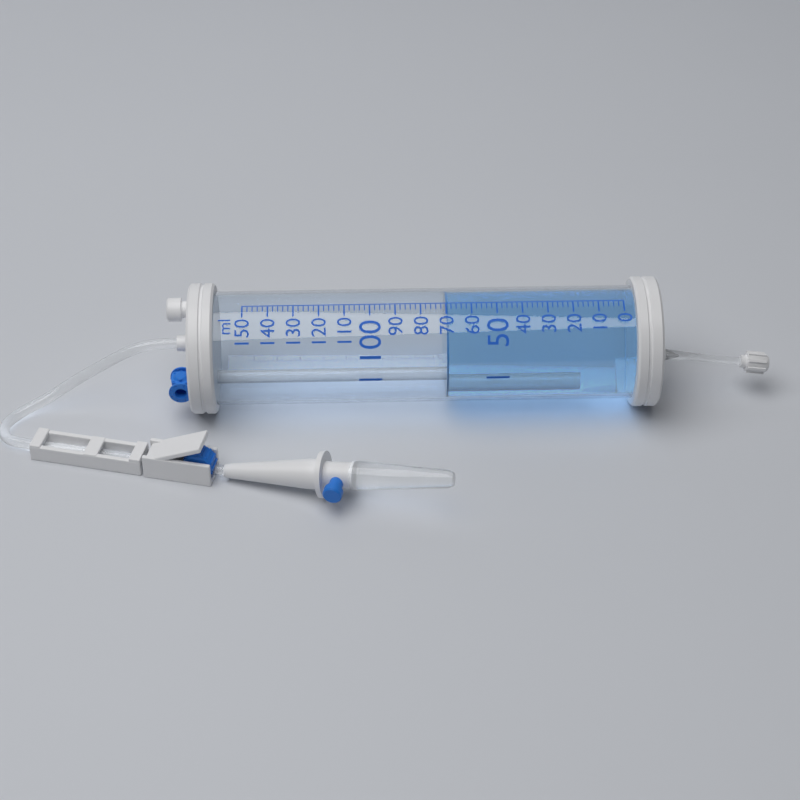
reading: 70 ml
